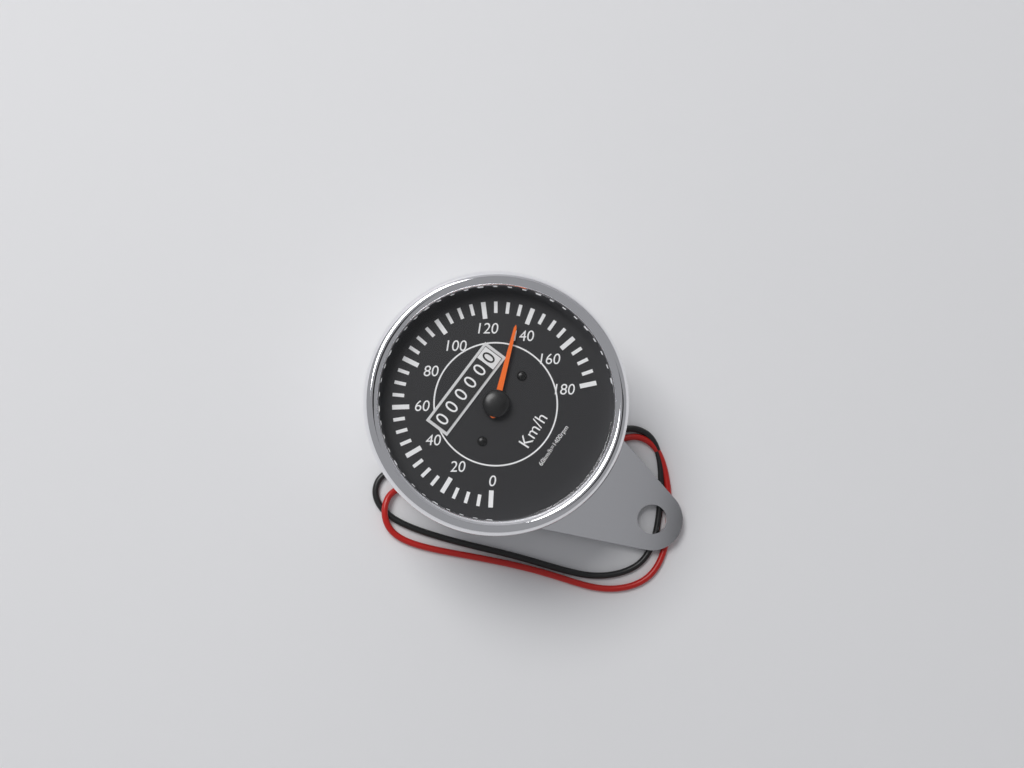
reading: 135 km/h
